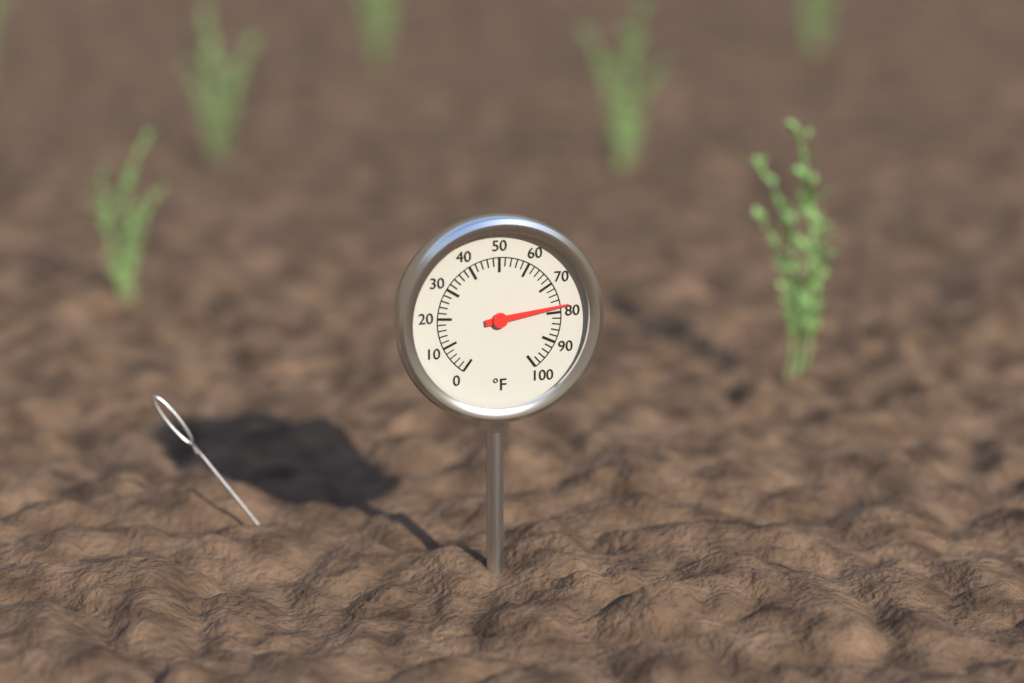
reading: 78 °F
